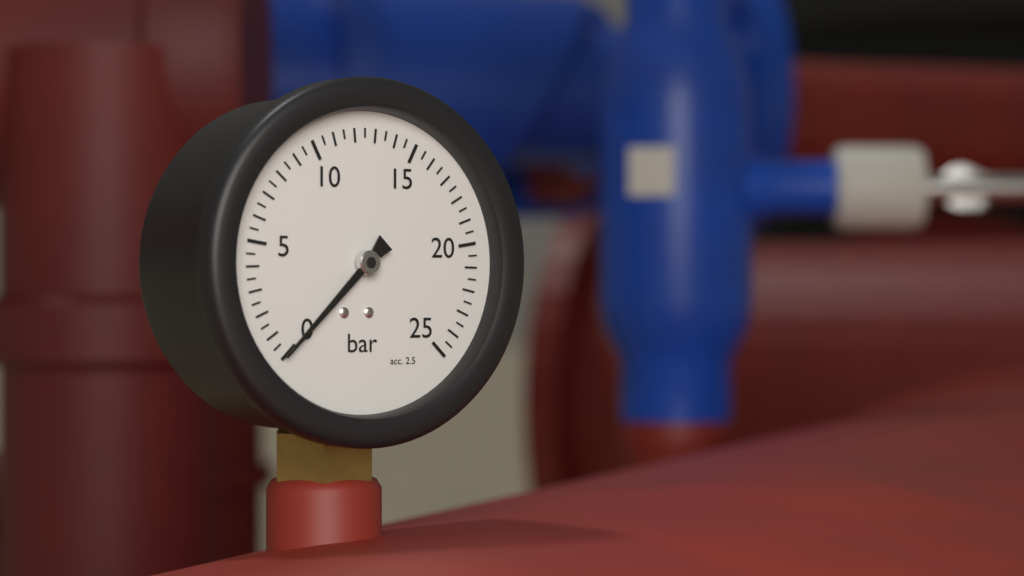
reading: 0.0 bar
